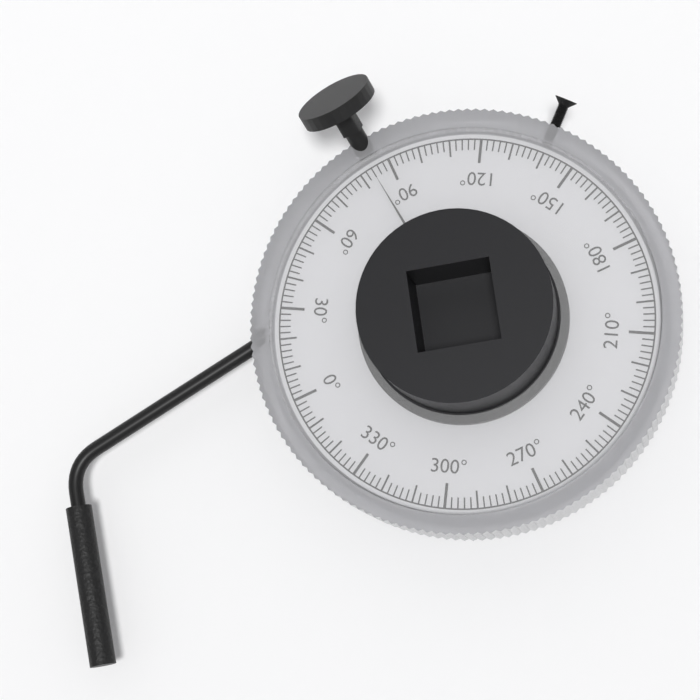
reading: 84 °
